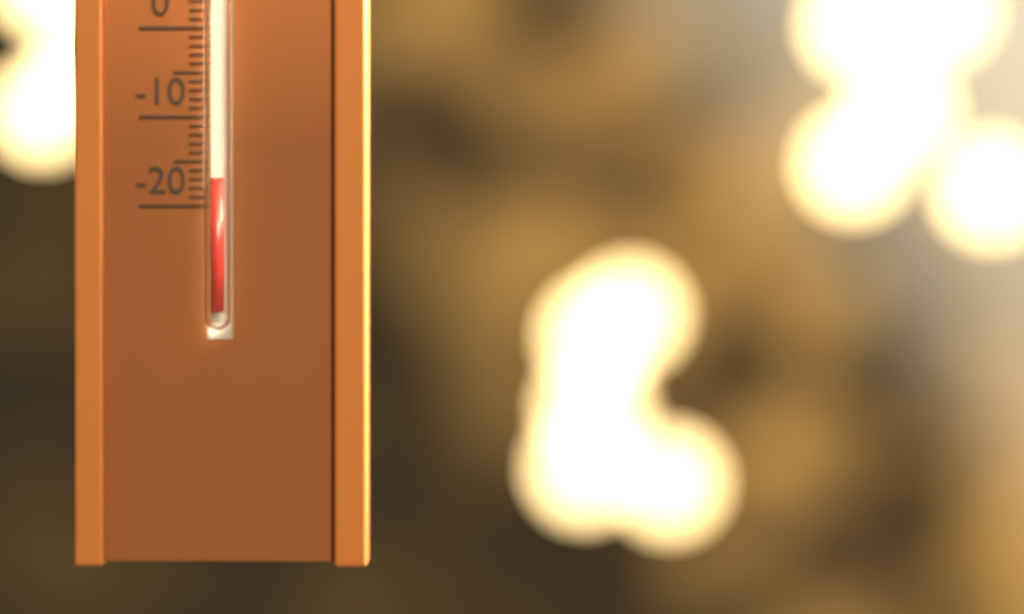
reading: -17 °C
